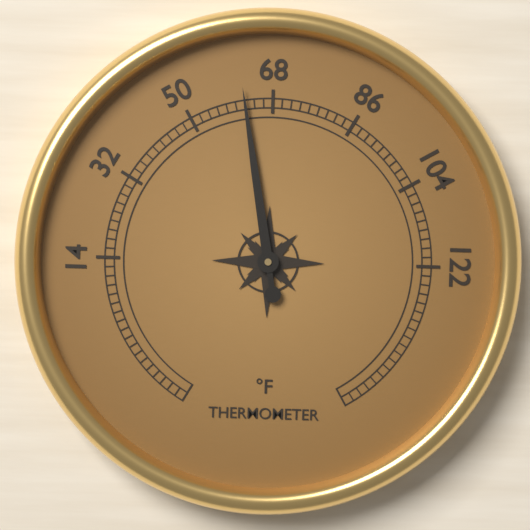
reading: 62 °F
